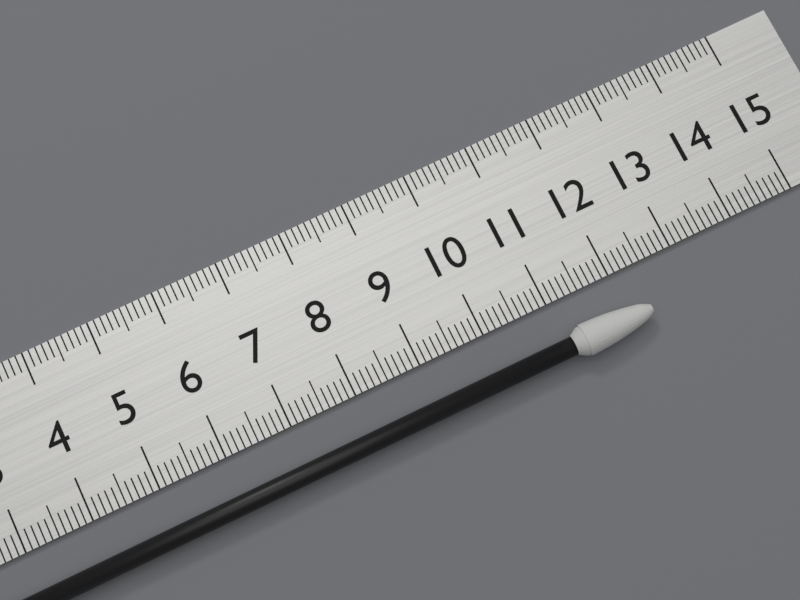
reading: 12.3 cm
